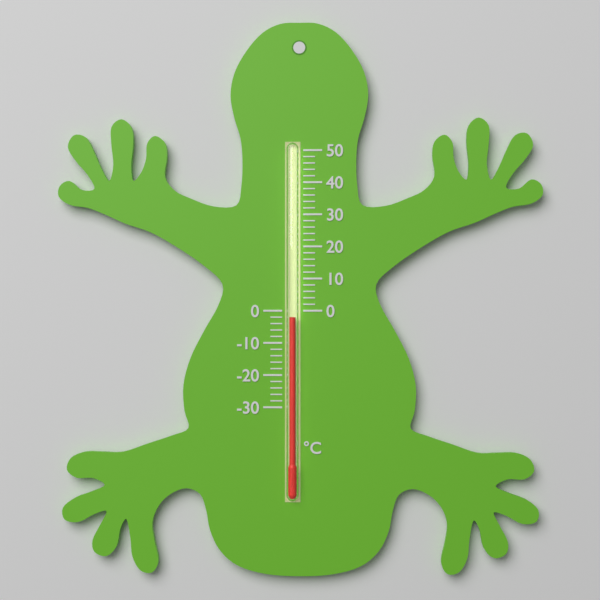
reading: -2 °C
